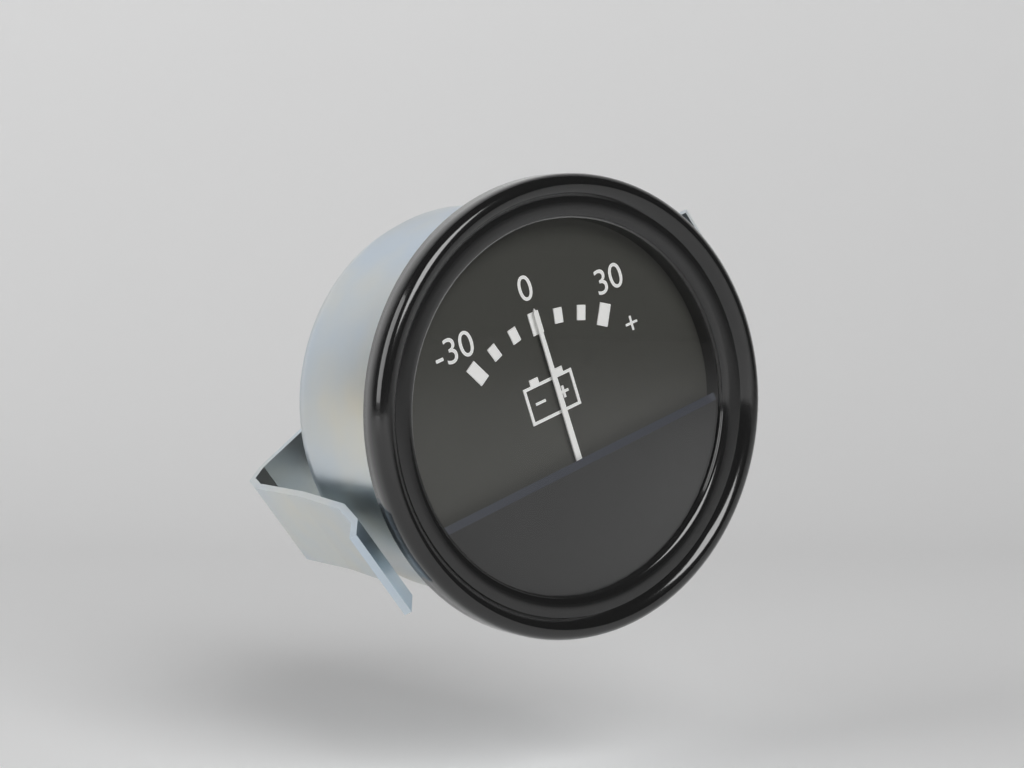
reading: 0 (no unit)
